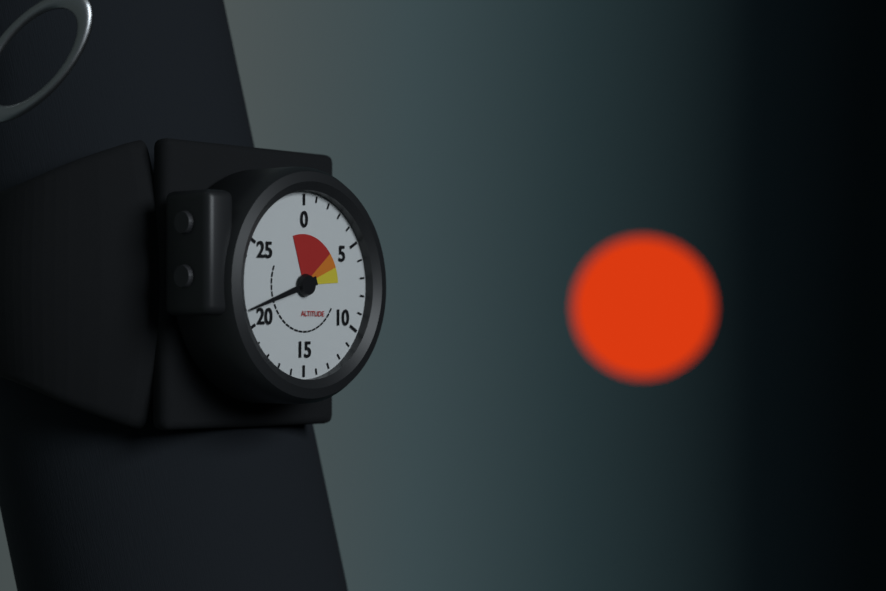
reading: 21 (no unit)
